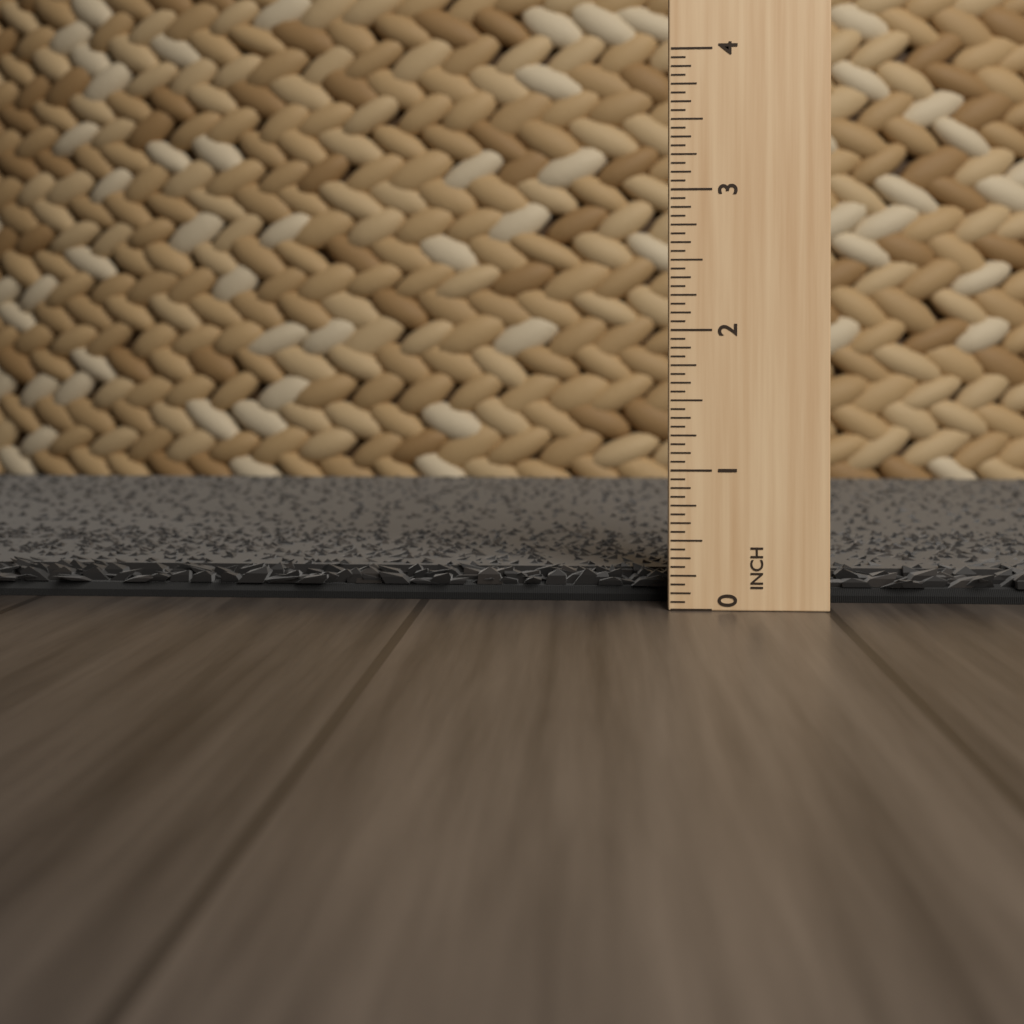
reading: 0.2500 in
